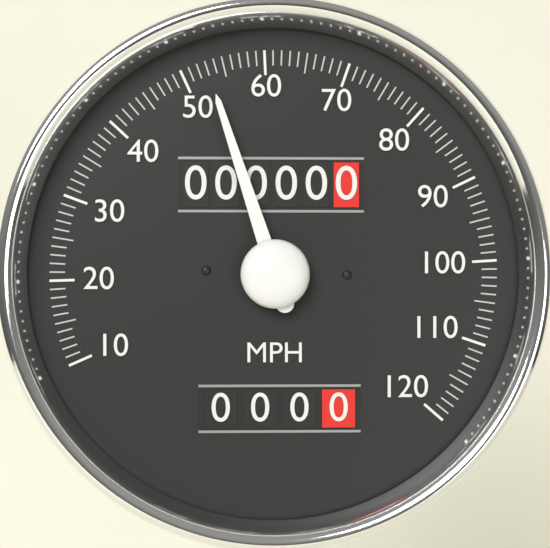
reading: 53 MPH
